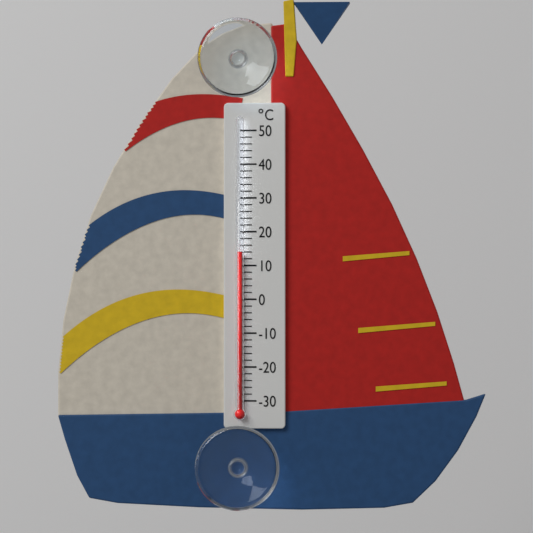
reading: 14 °C
